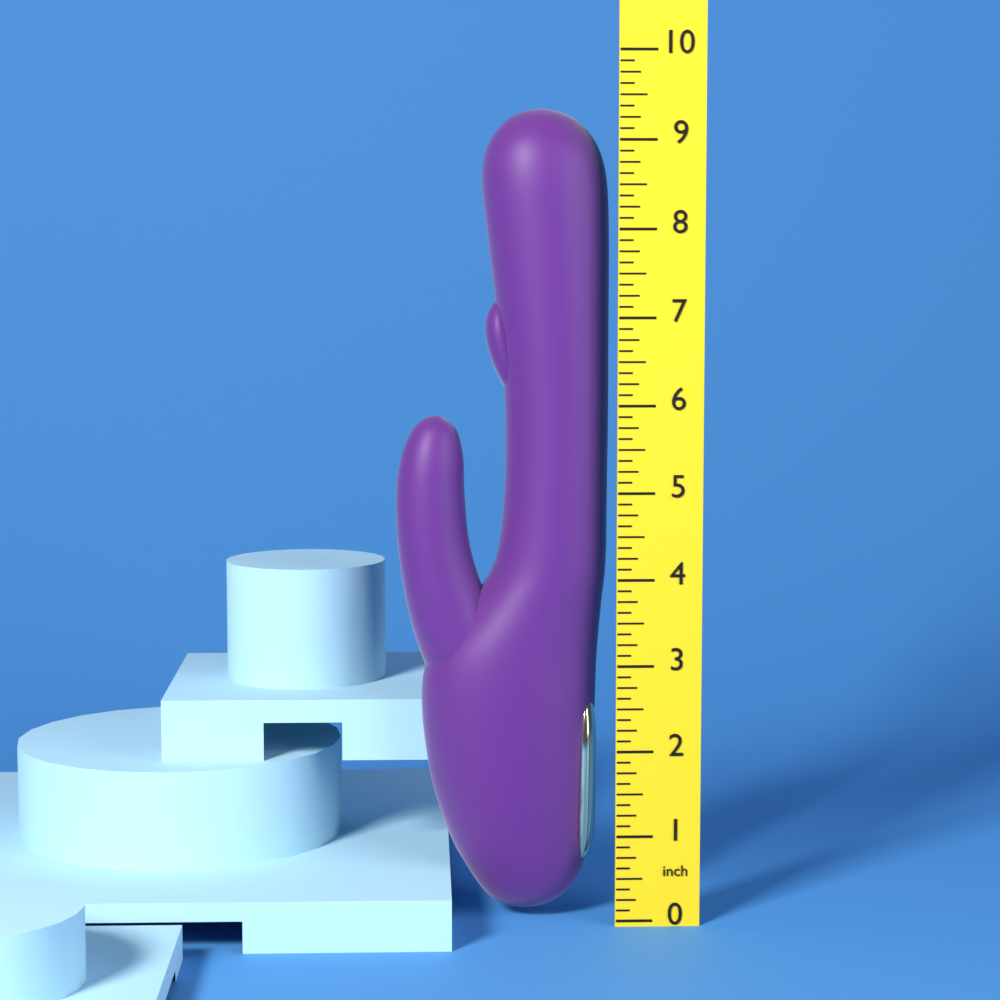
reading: 9.375 inch
